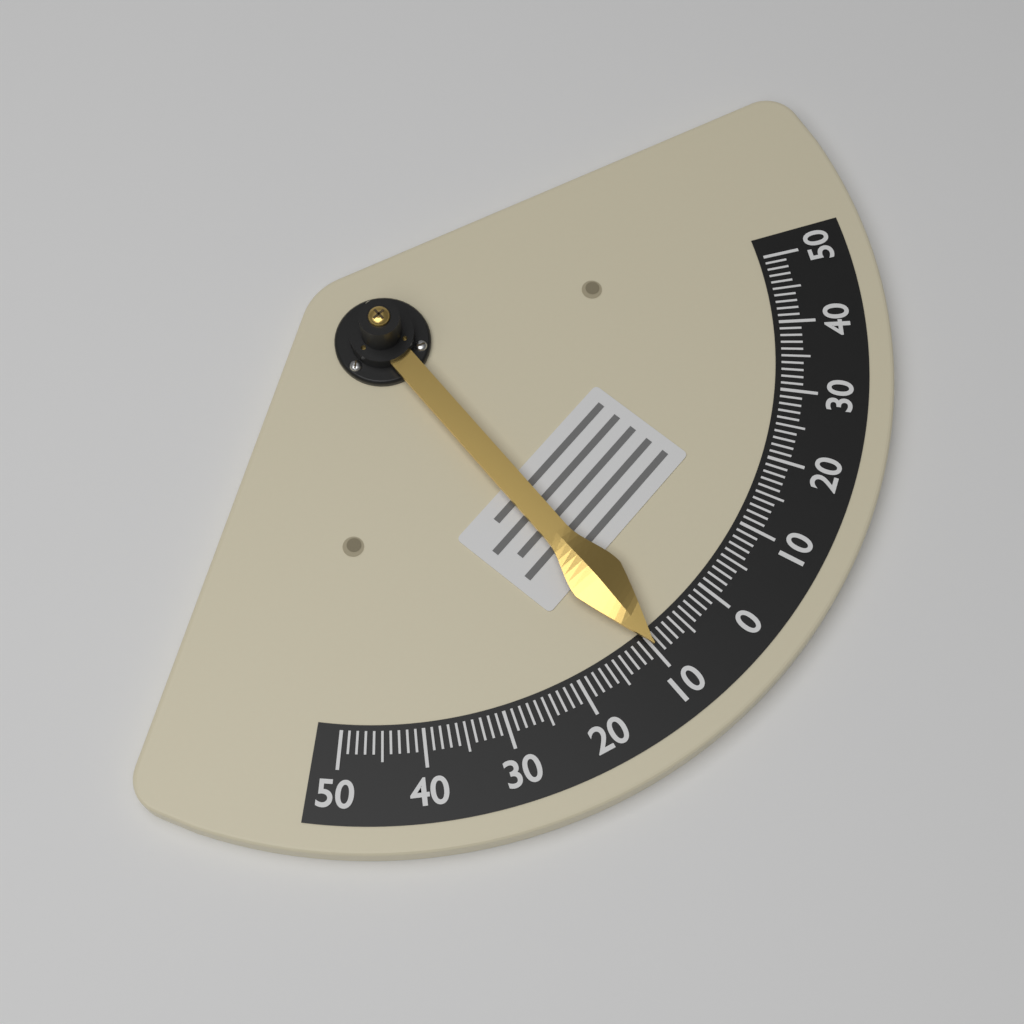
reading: -10 (no unit)
